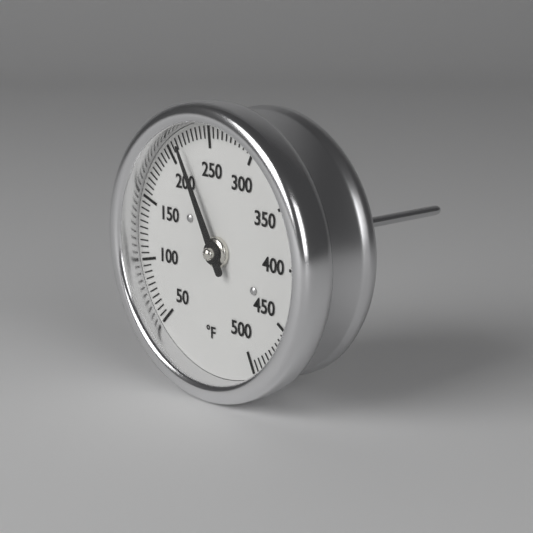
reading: 215 °F
